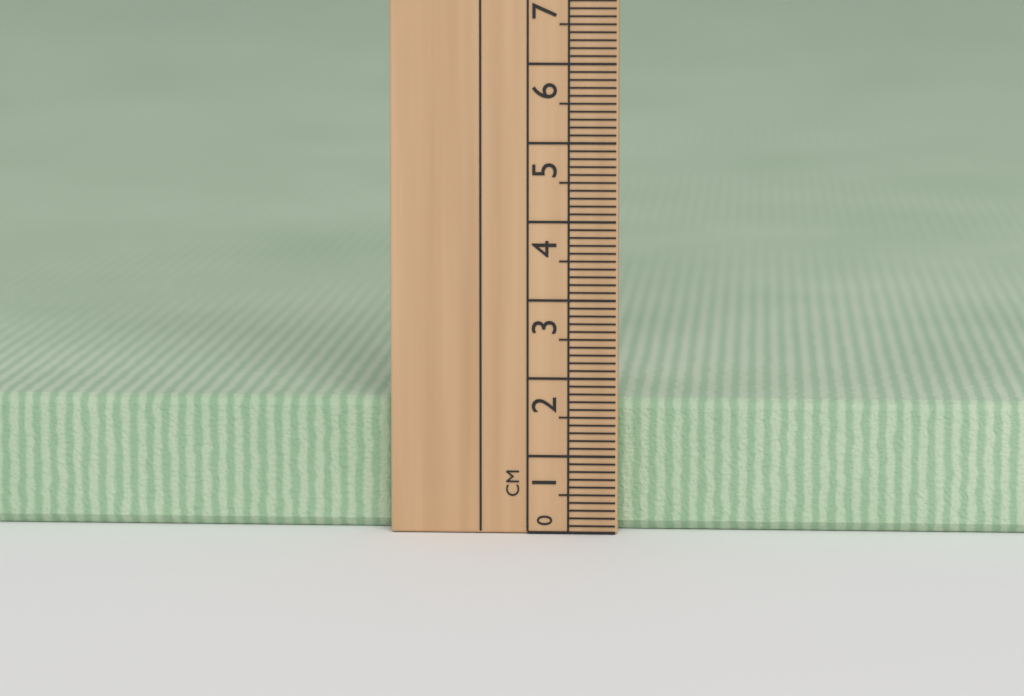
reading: 1.7 cm
